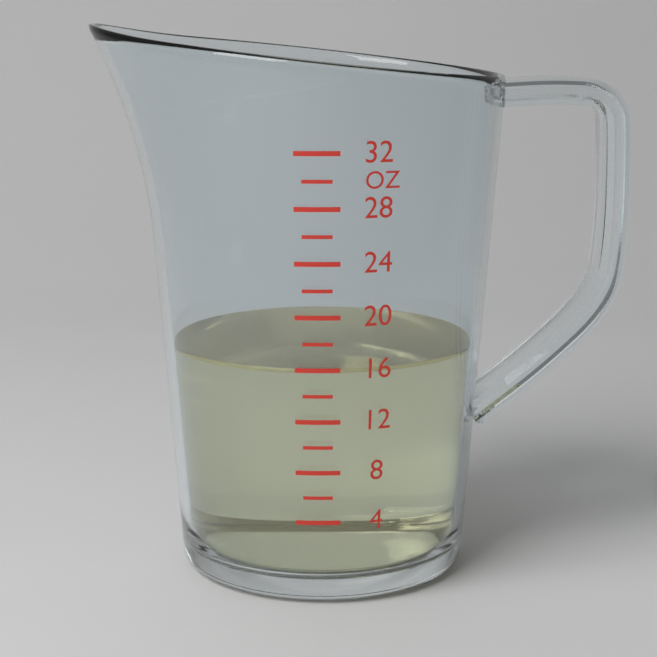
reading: 16 oz
